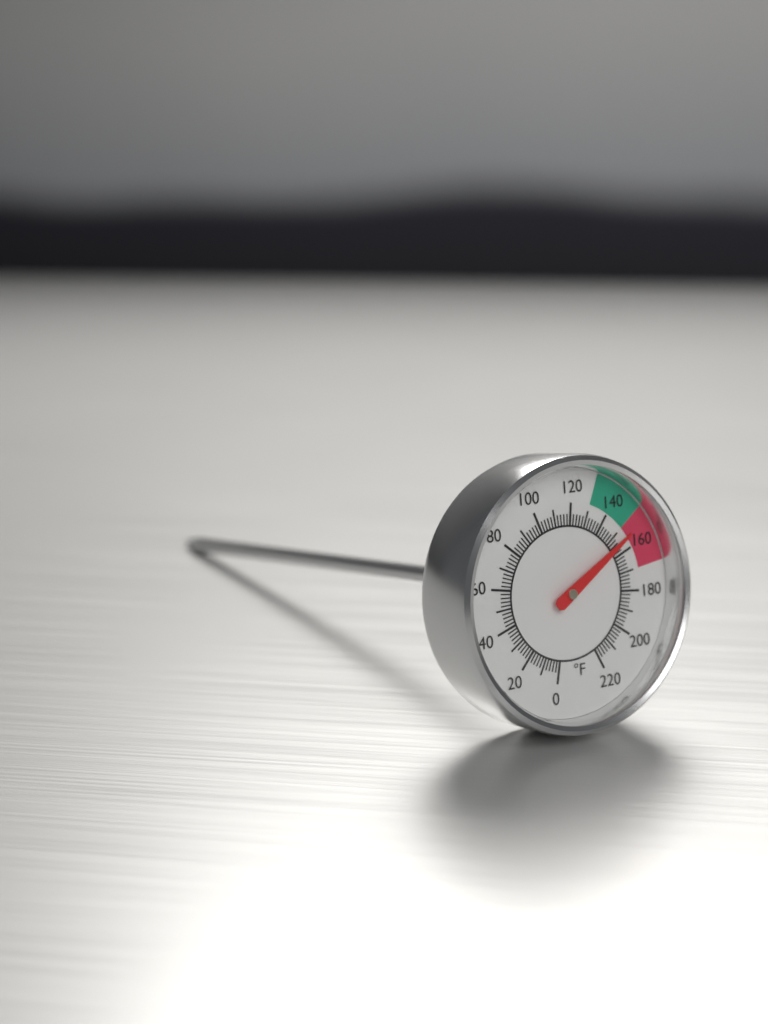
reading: 154 °F
